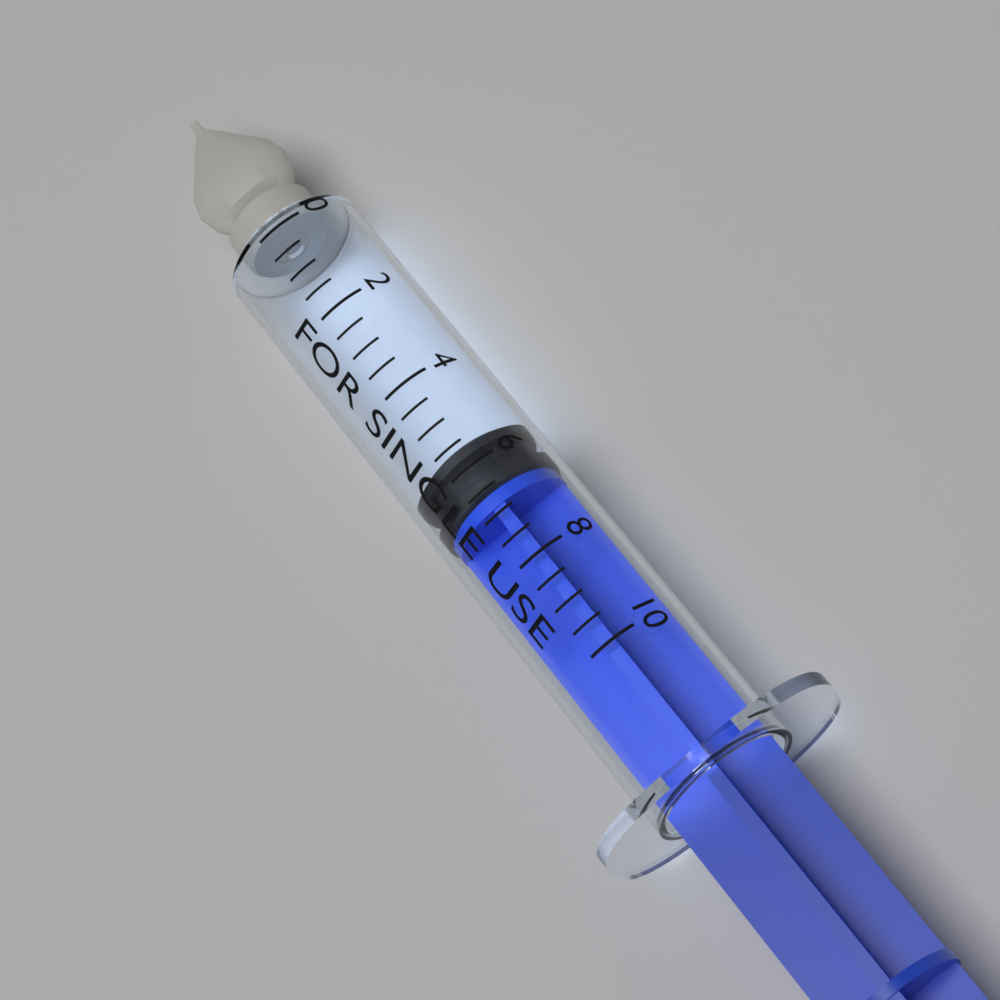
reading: 5.5 (no unit)
